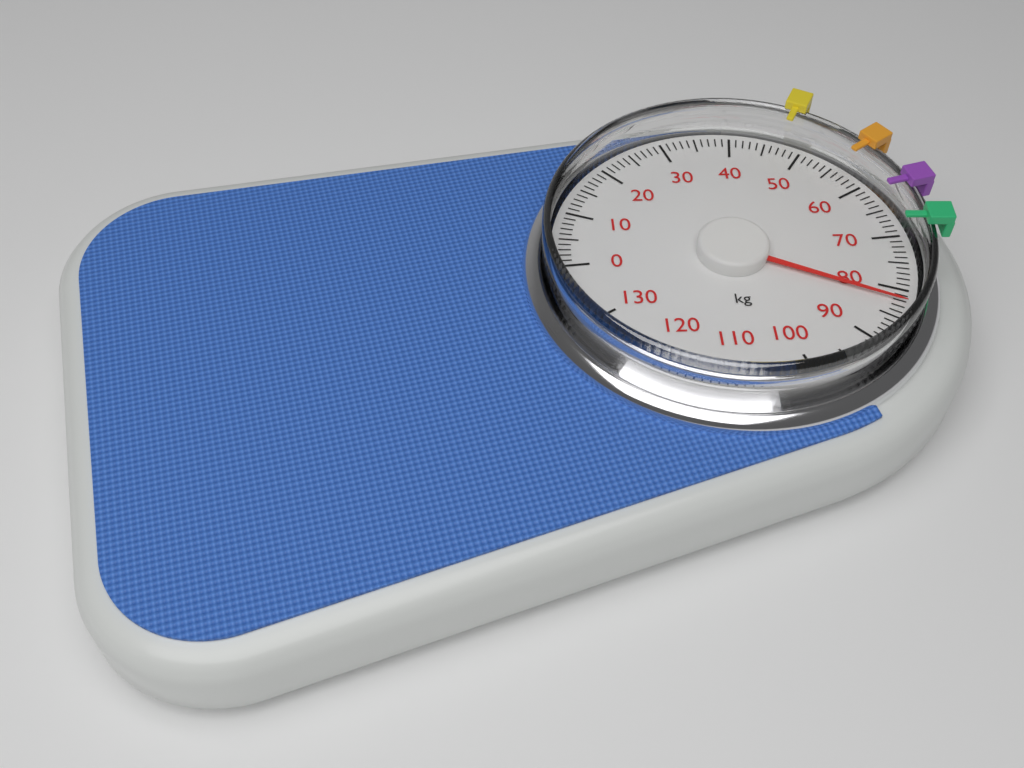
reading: 82 kg
